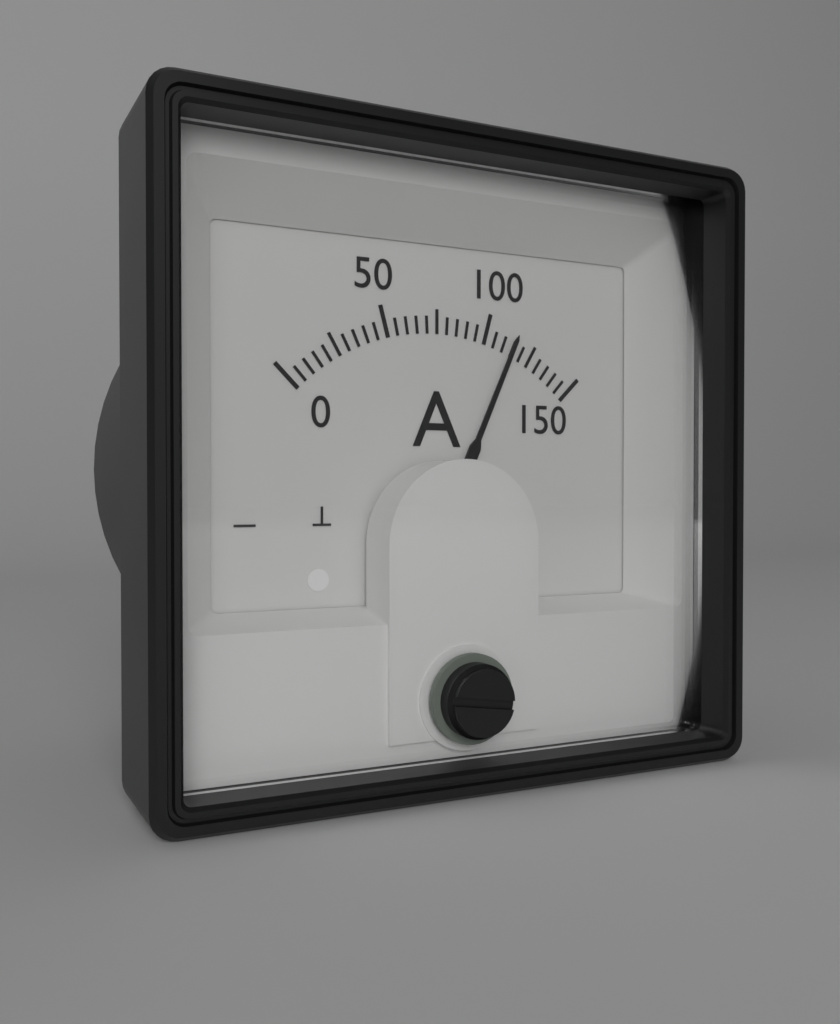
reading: 115 A
